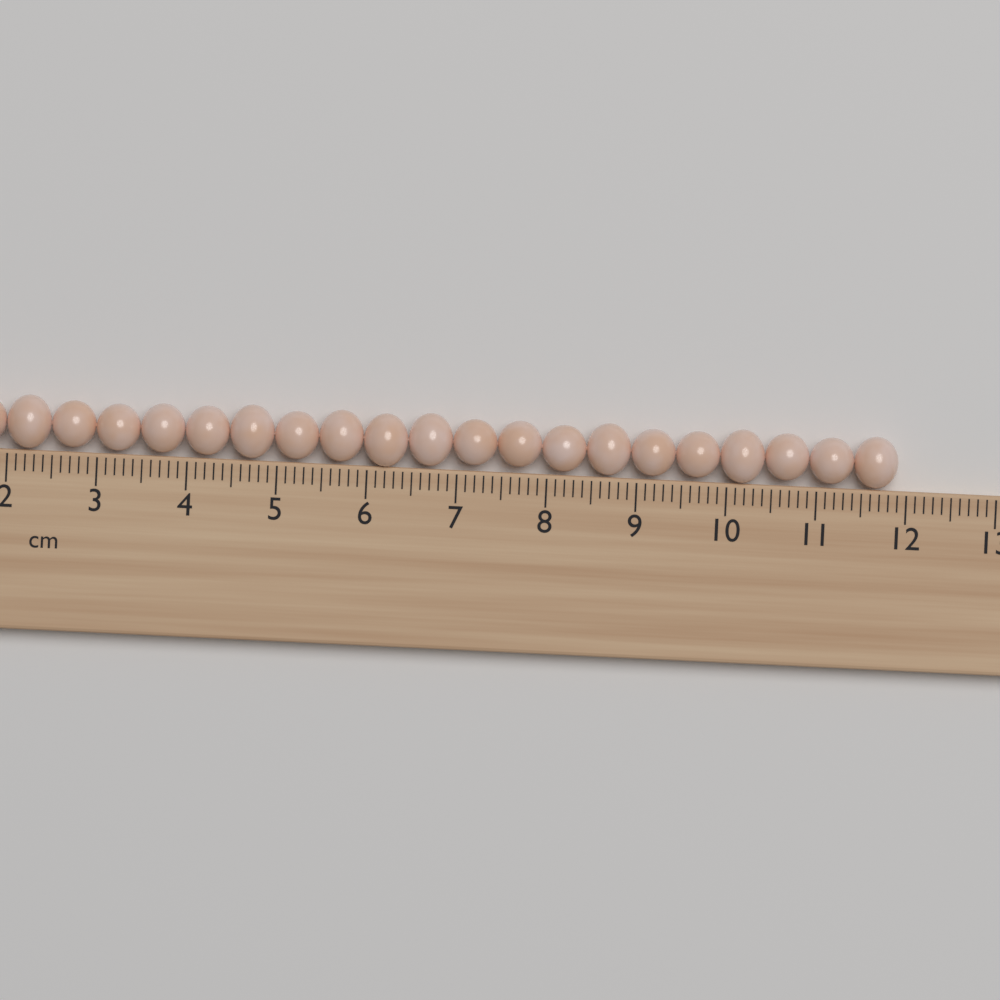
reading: 11.9 cm
